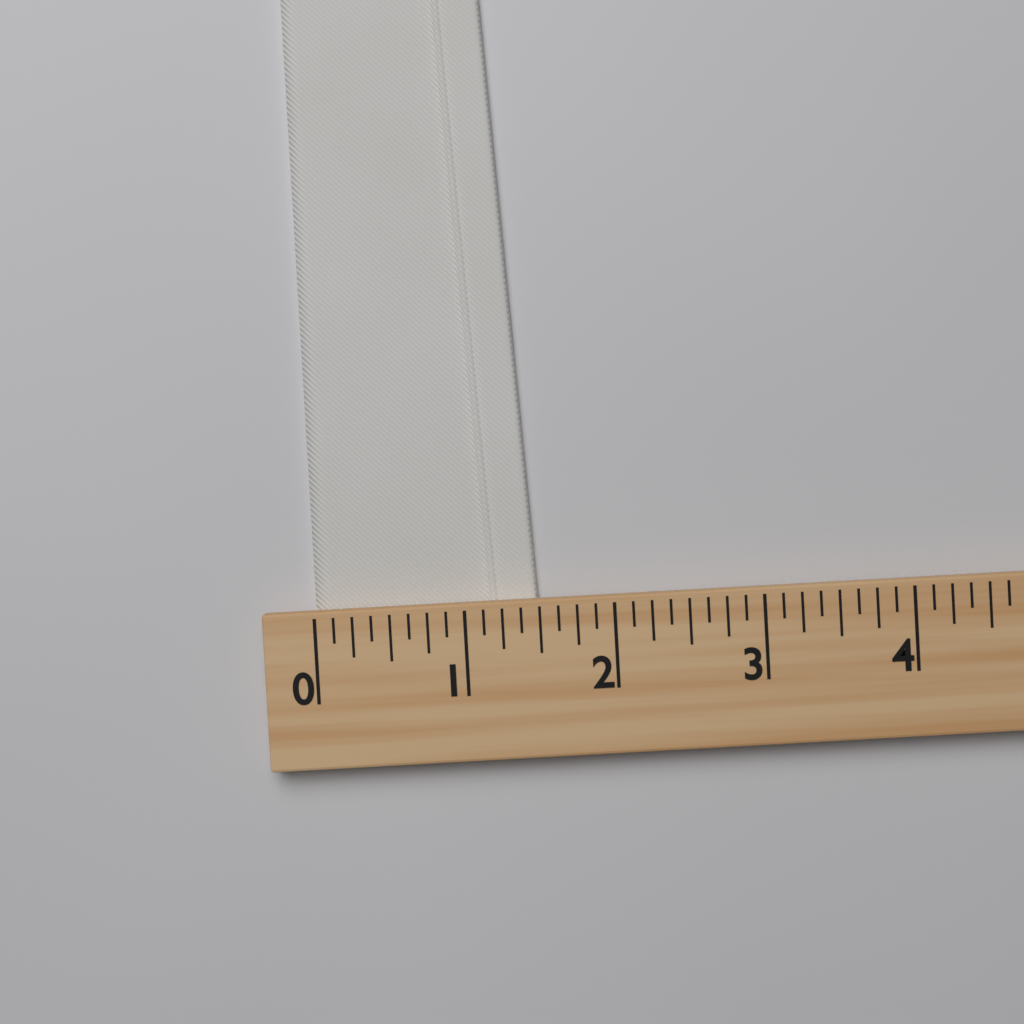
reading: 1.500 (no unit)
